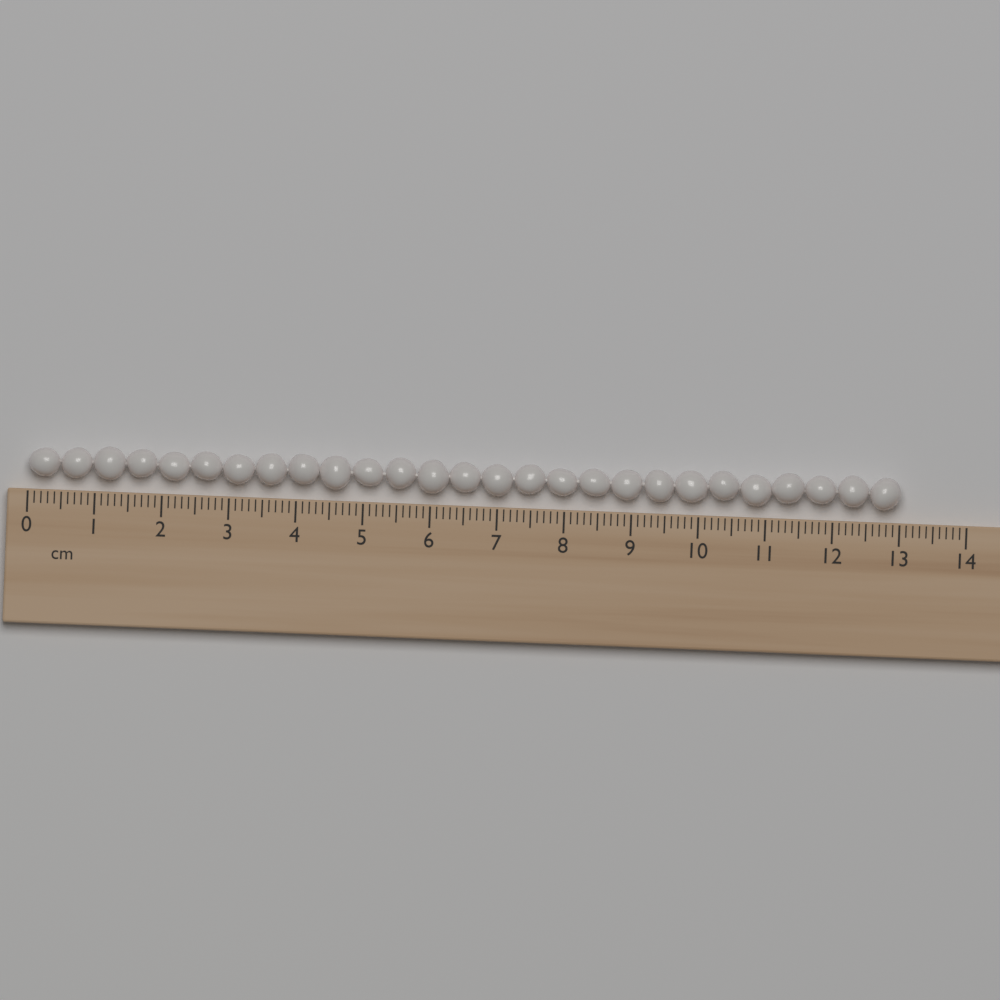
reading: 13.0 cm
